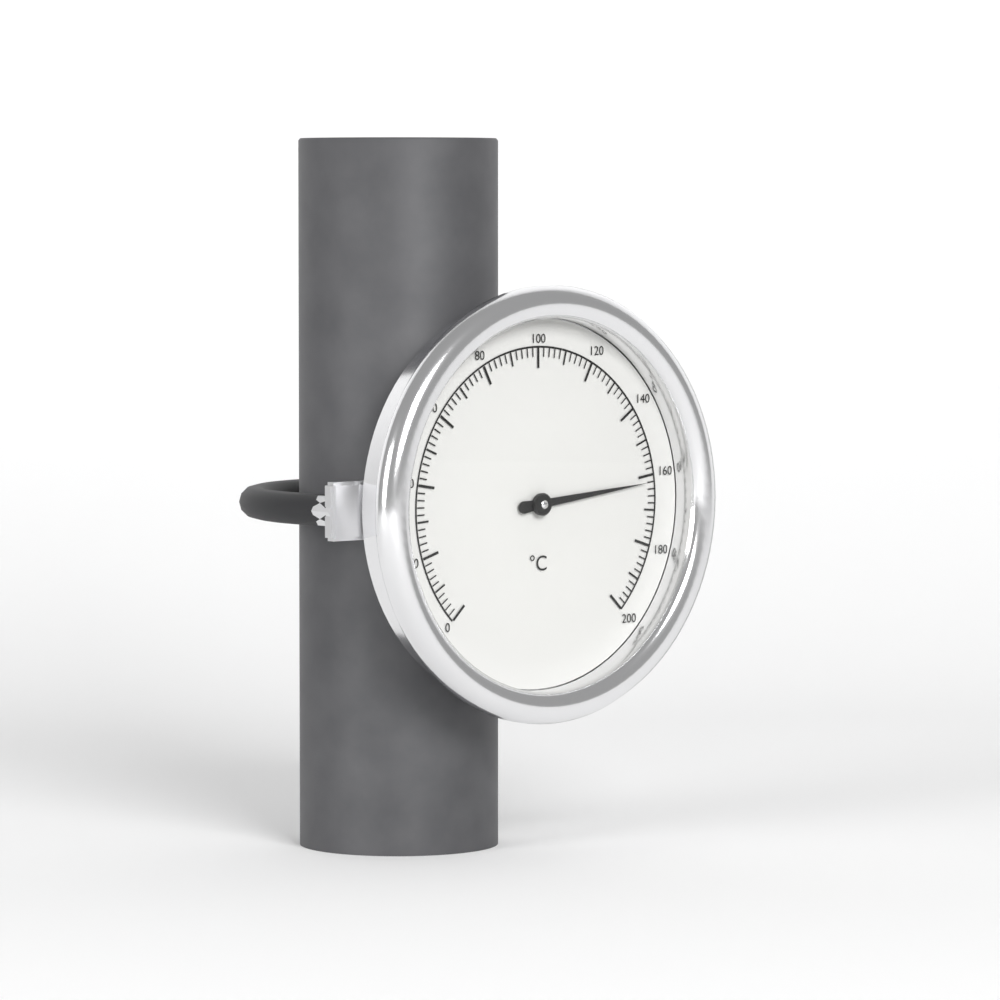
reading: 162 °C
